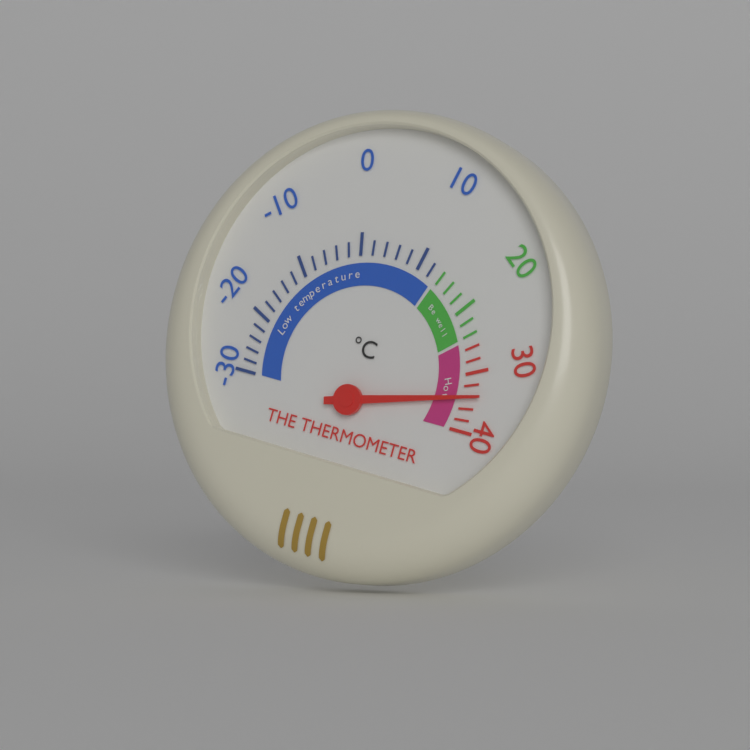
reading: 34 °C
